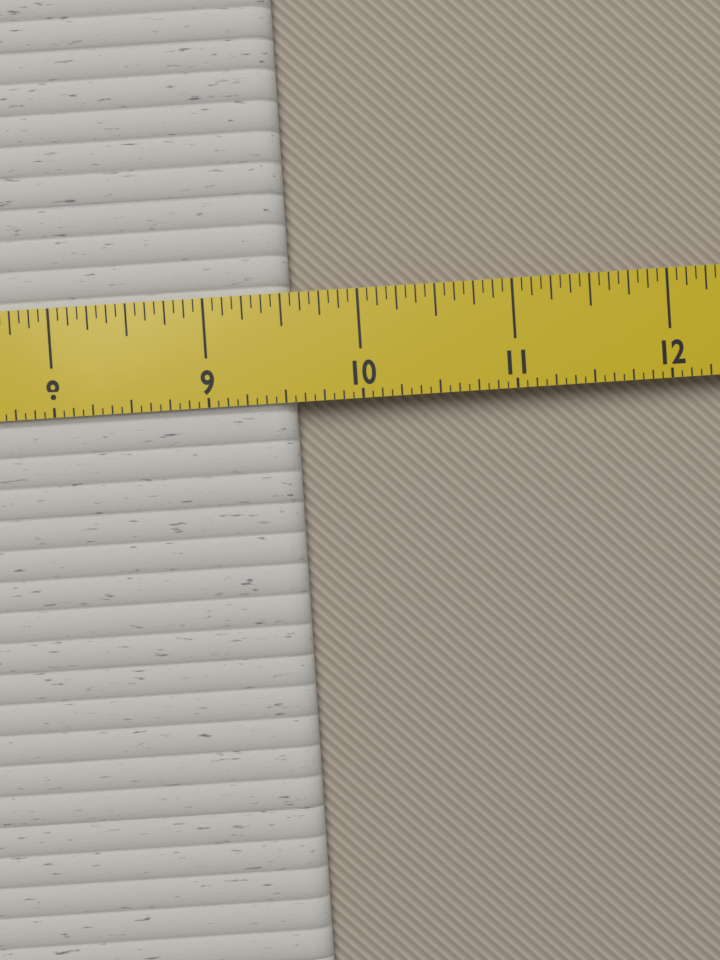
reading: 9.5625 in
